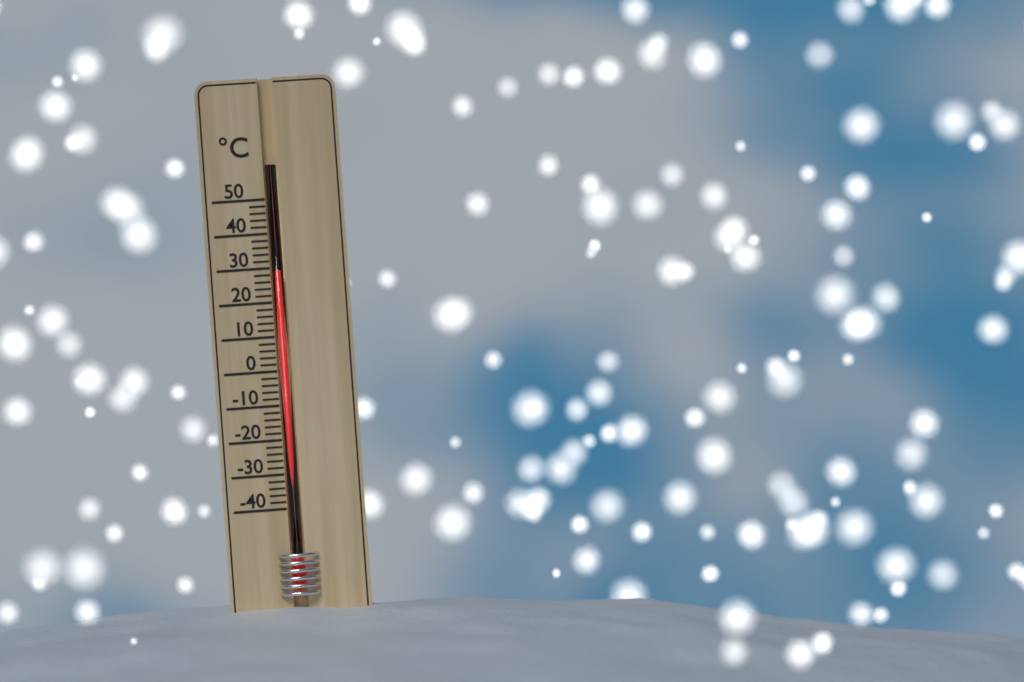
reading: 28 °C
